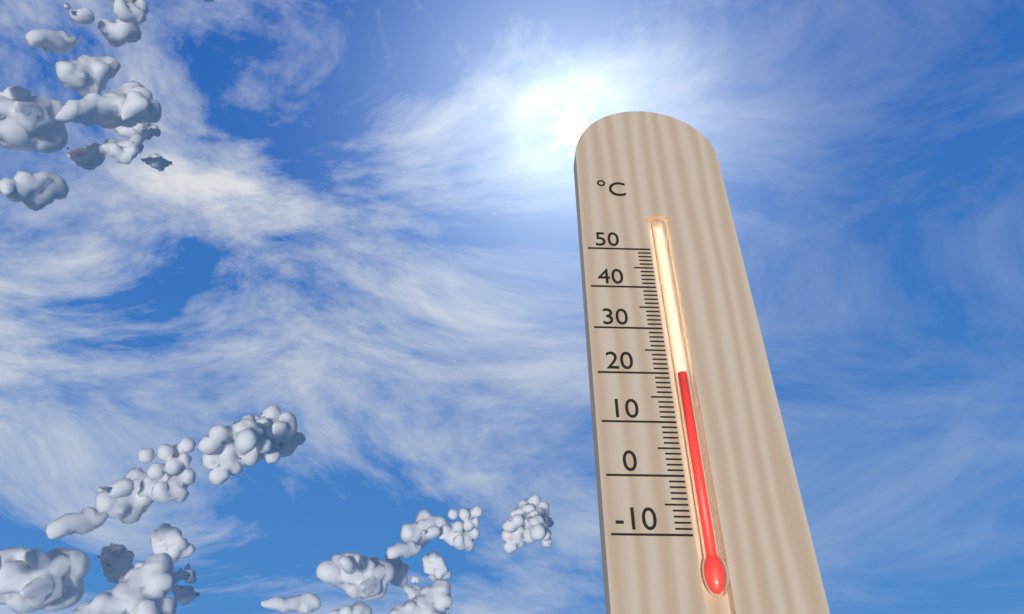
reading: 20 °C
